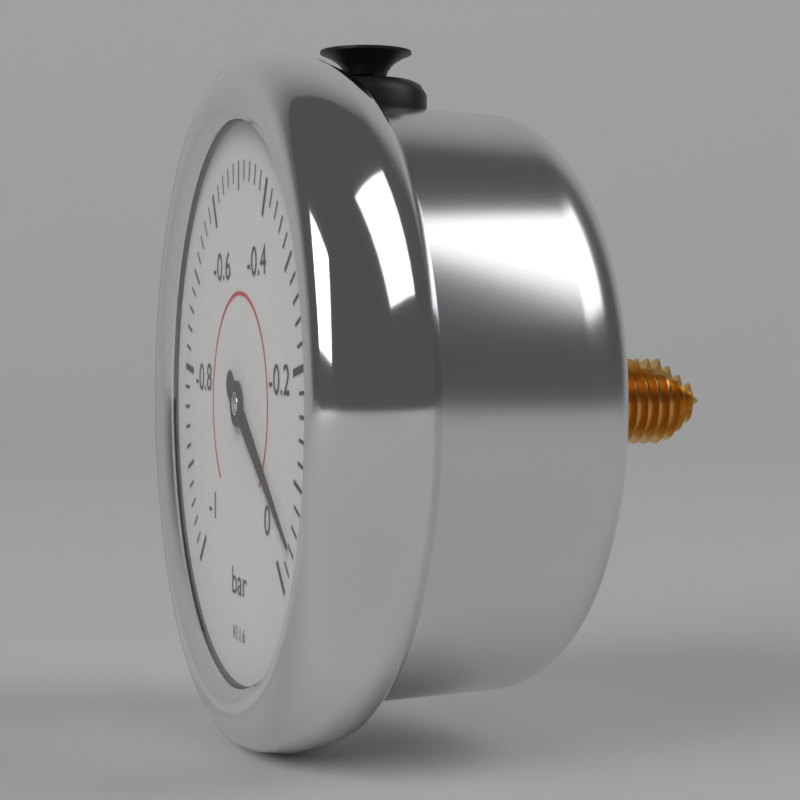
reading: -0.04 bar
